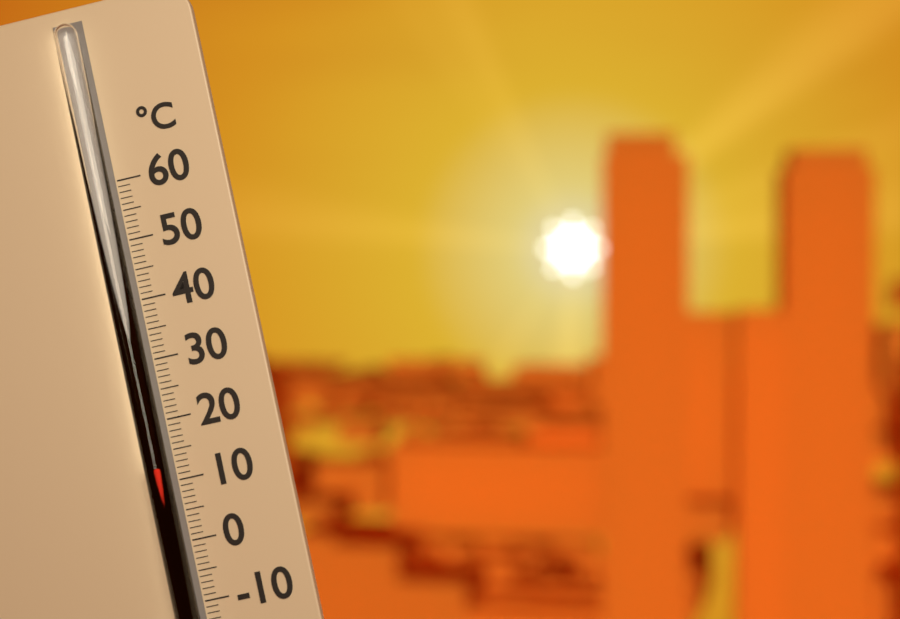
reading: 13 °C
